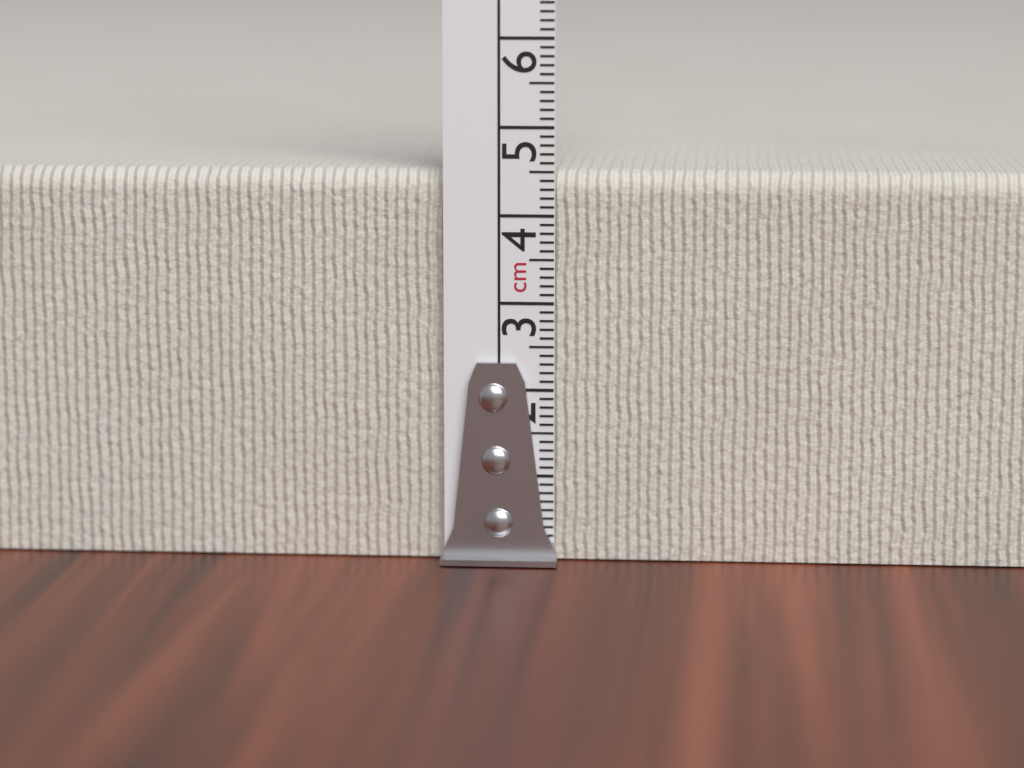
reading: 4.5 cm
